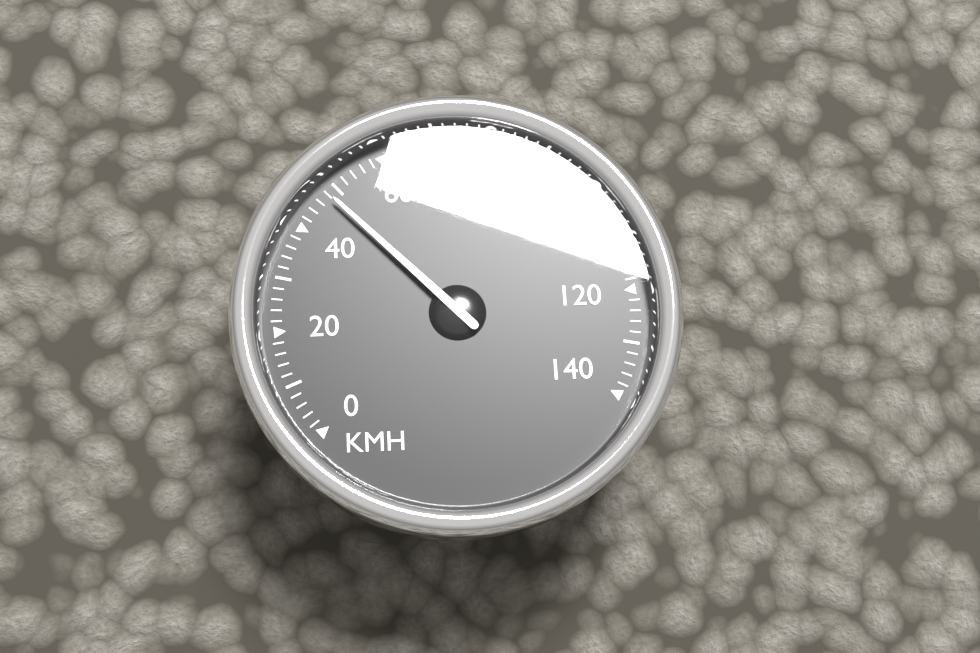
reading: 48 km/h
